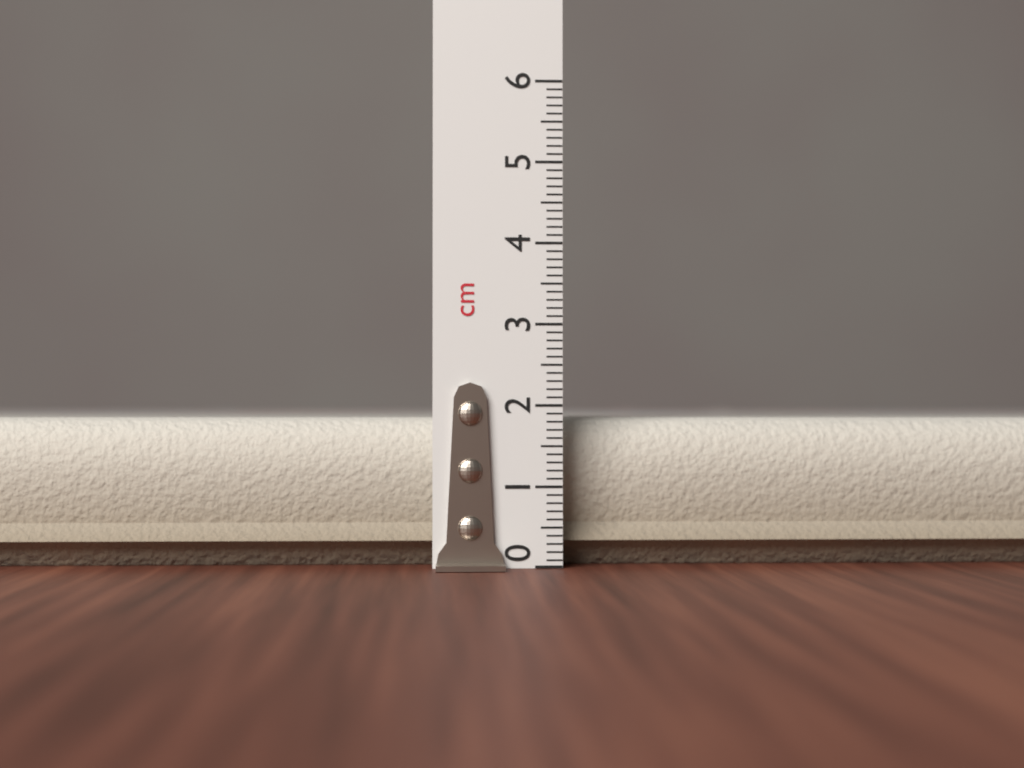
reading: 2.0 cm
